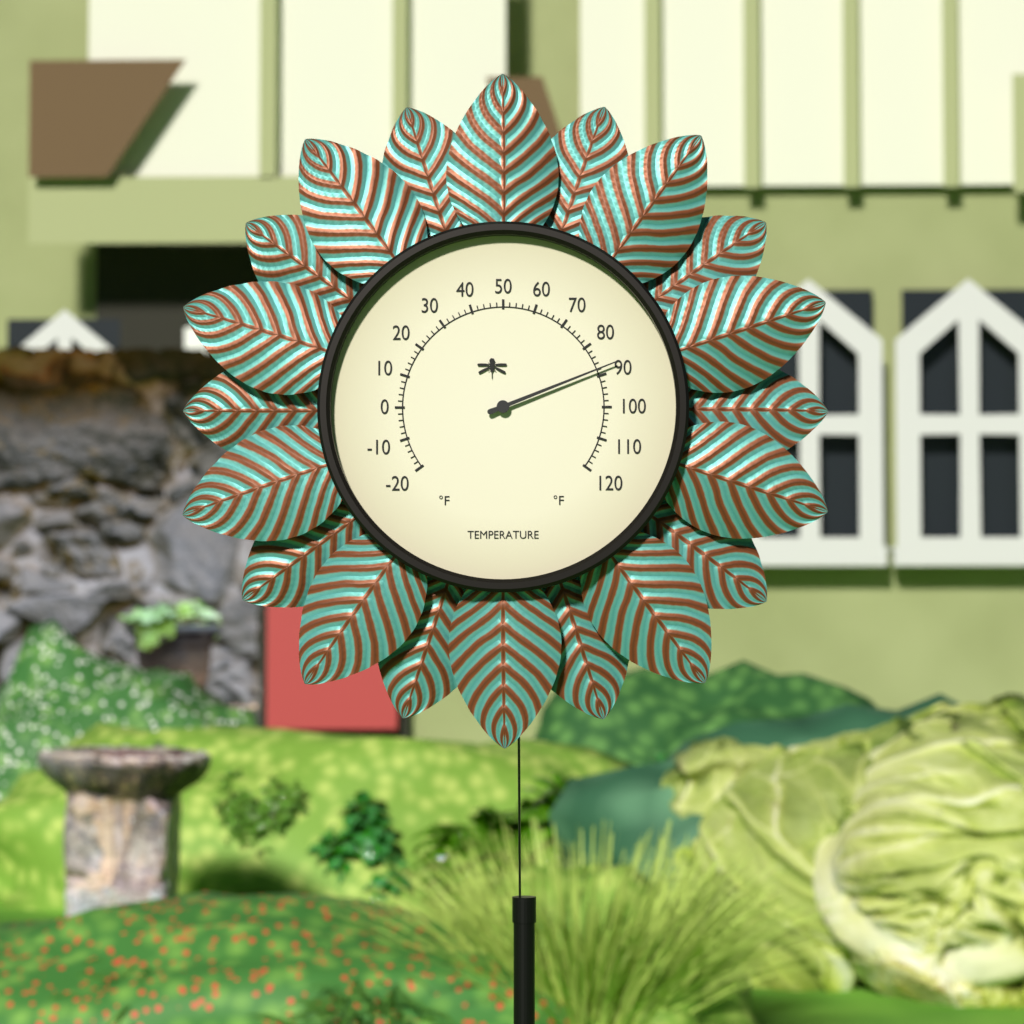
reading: 88 °F
